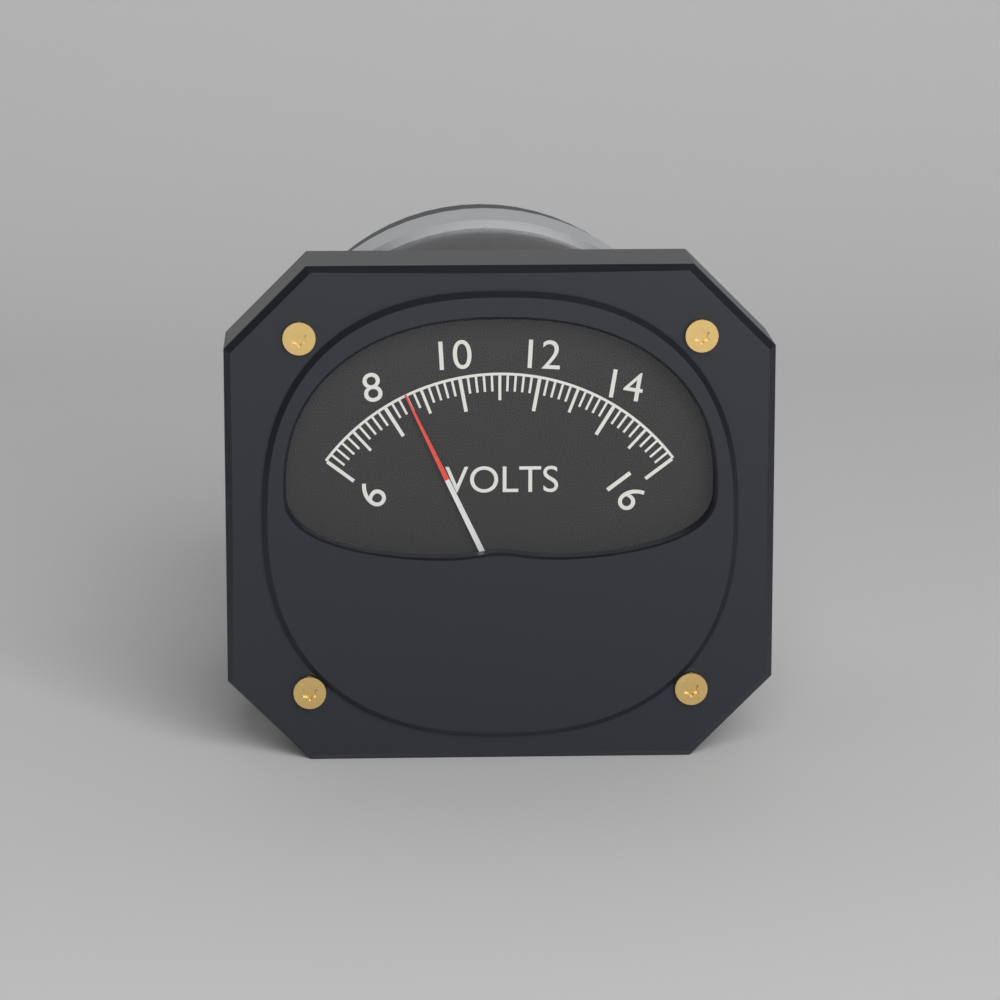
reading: 8.6 V
